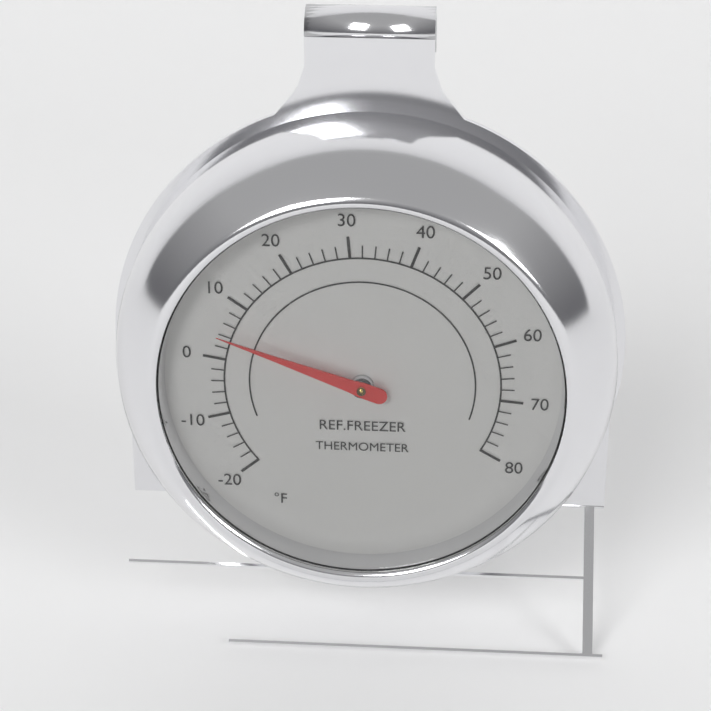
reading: 4 °F
